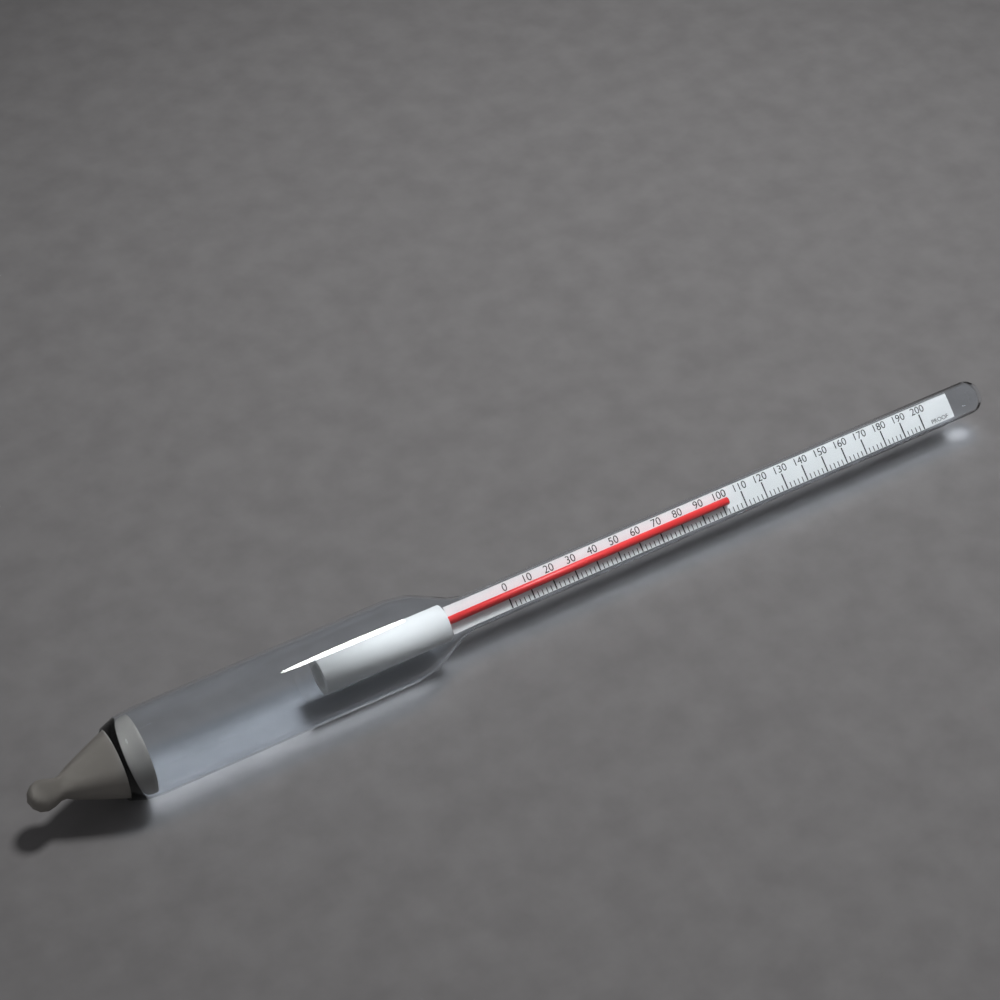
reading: 102 proof
